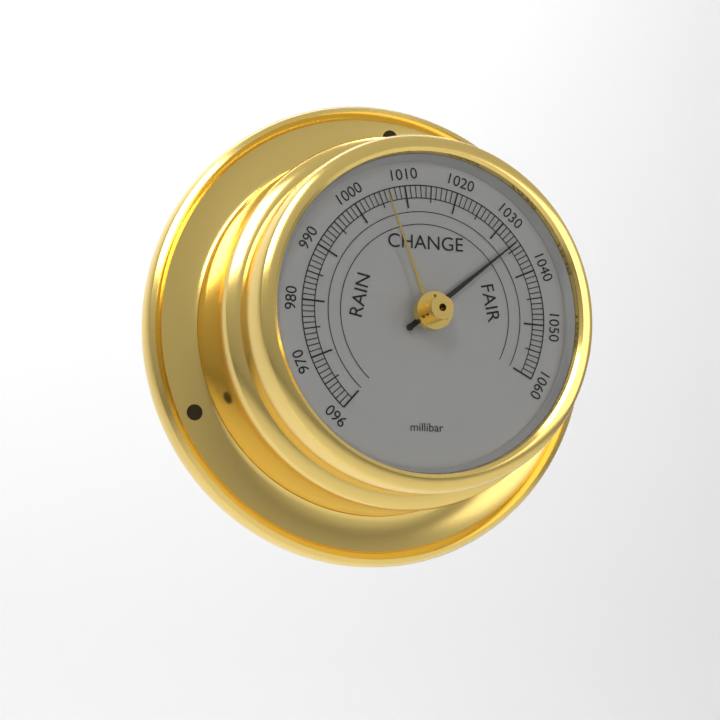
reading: 1034 millibar
